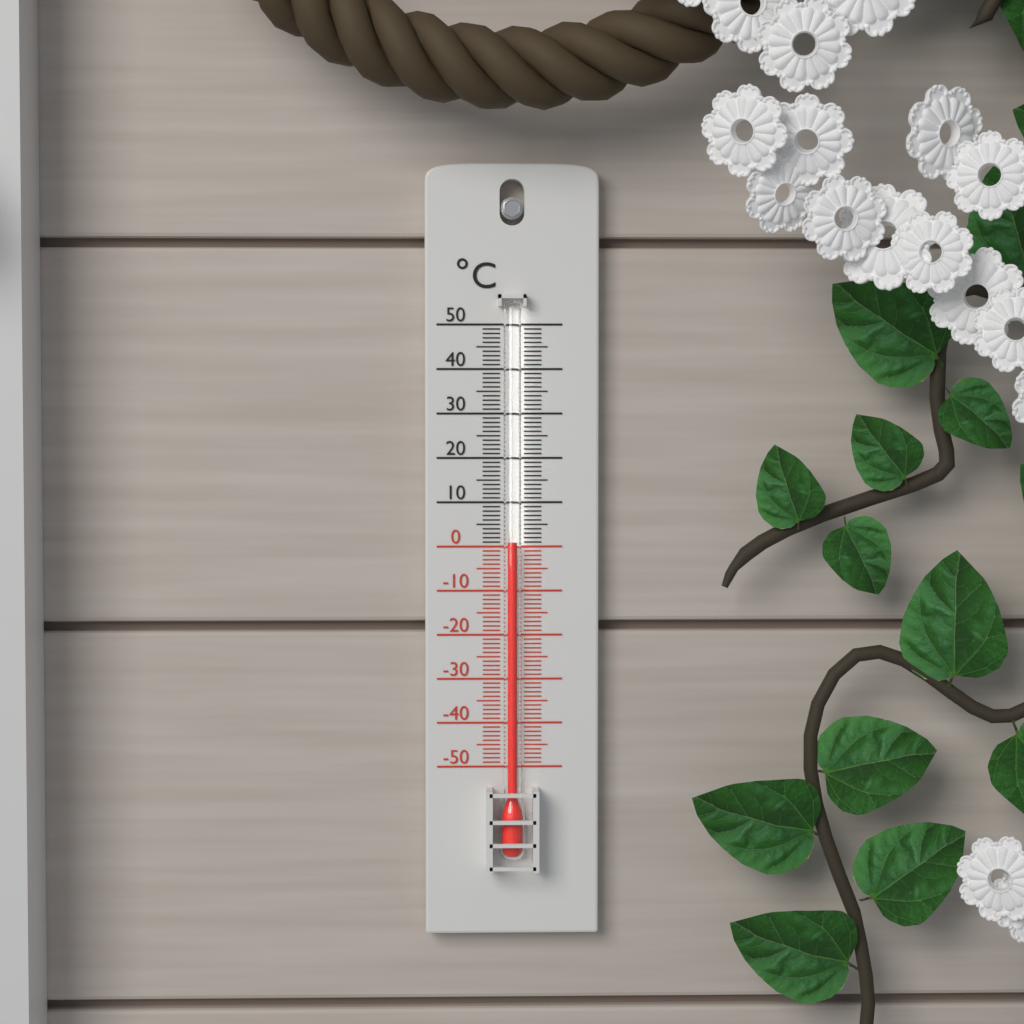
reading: 1 °C
